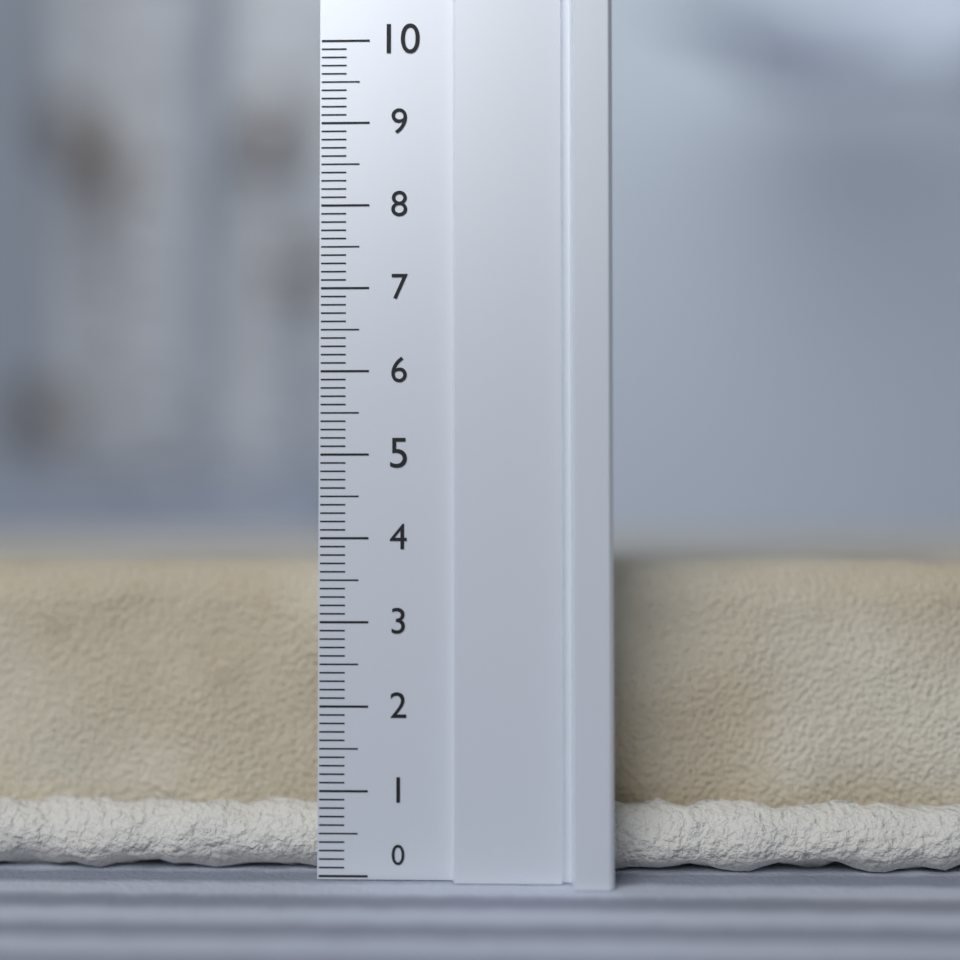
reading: 3.7 (no unit)
